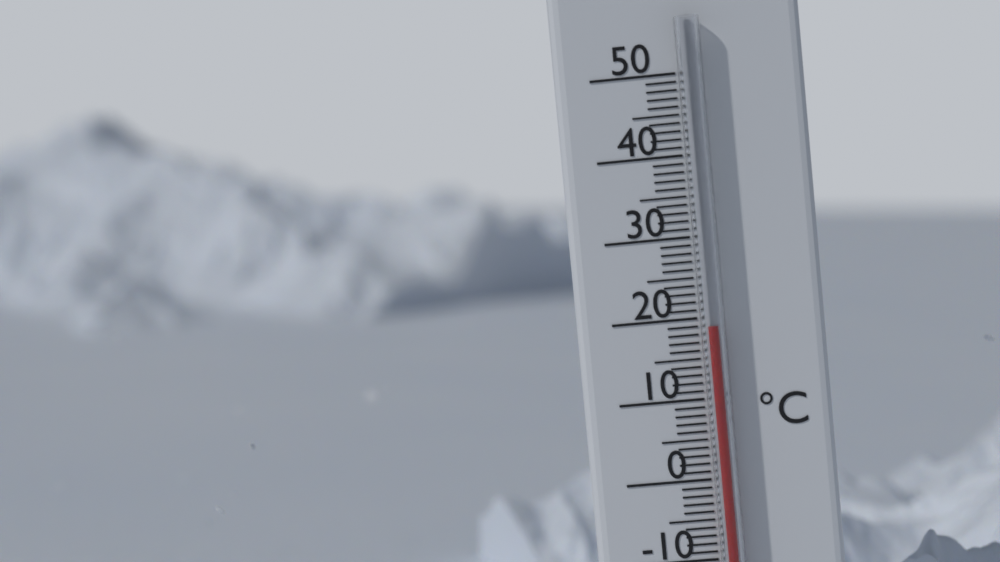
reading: 19 °C
